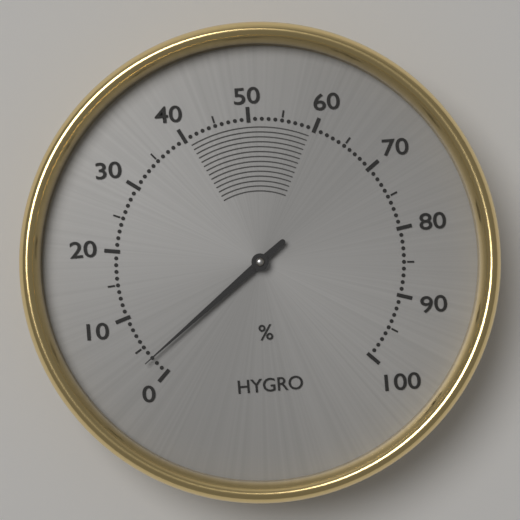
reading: 3 %
